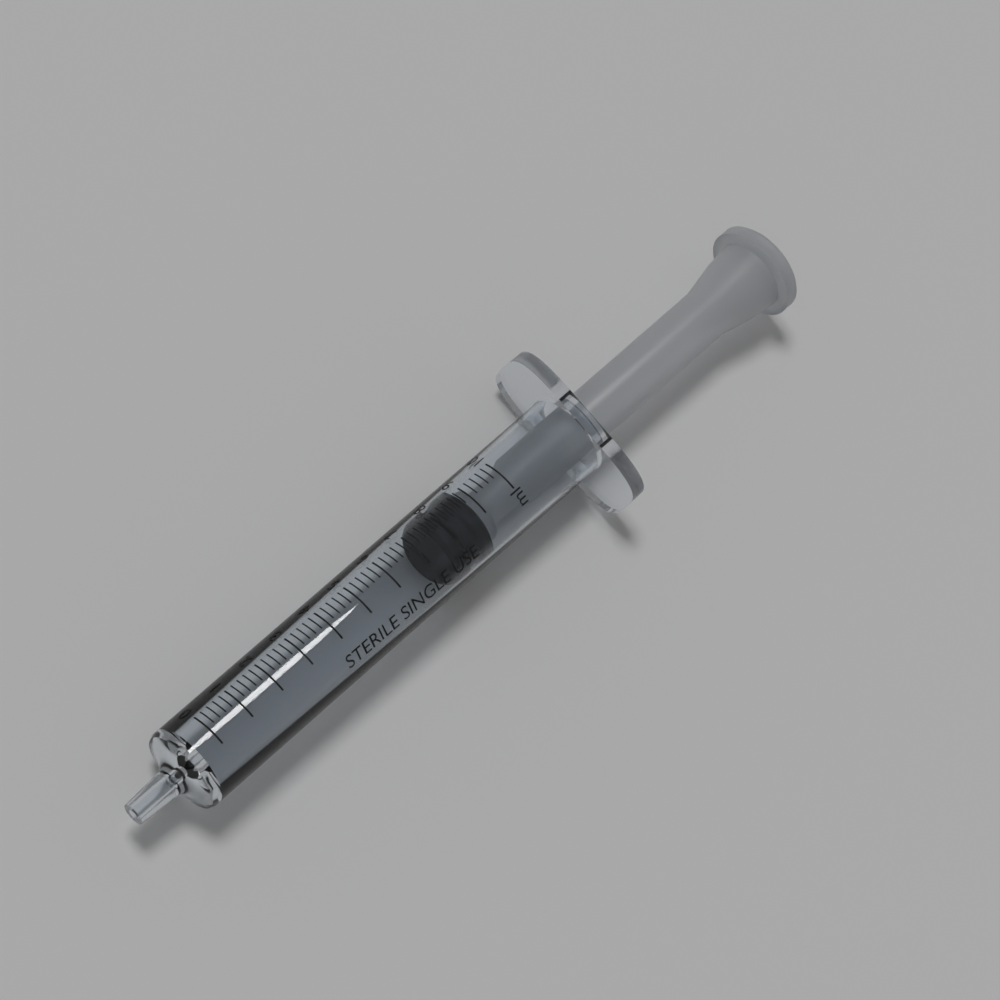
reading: 7.6 ml
